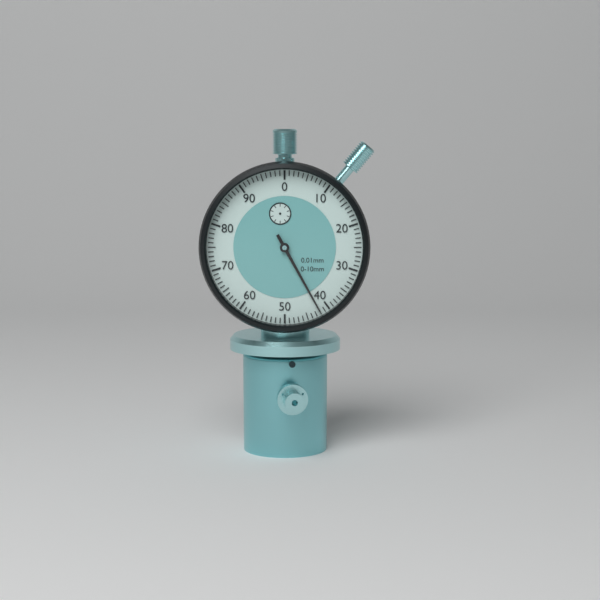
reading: 0.42 mm
